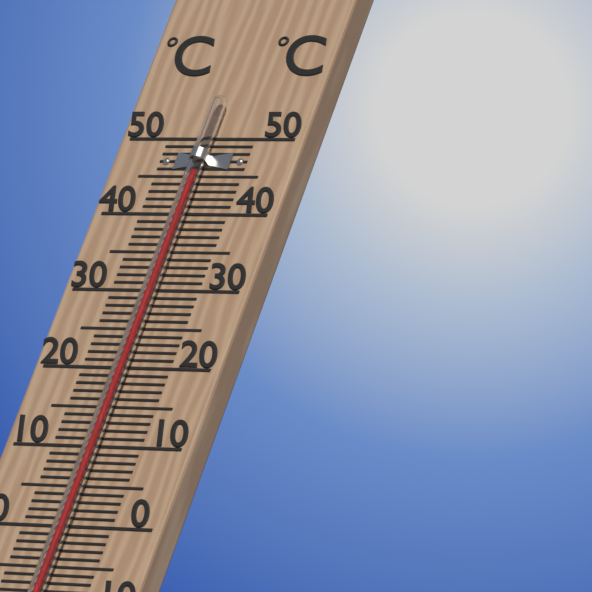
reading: 45 °C
